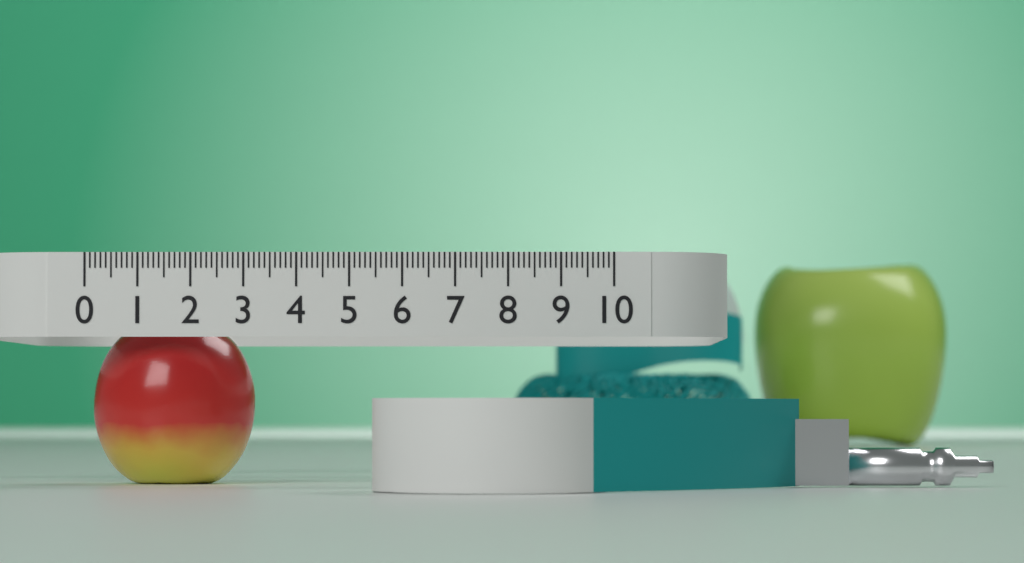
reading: 3.1 (no unit)
